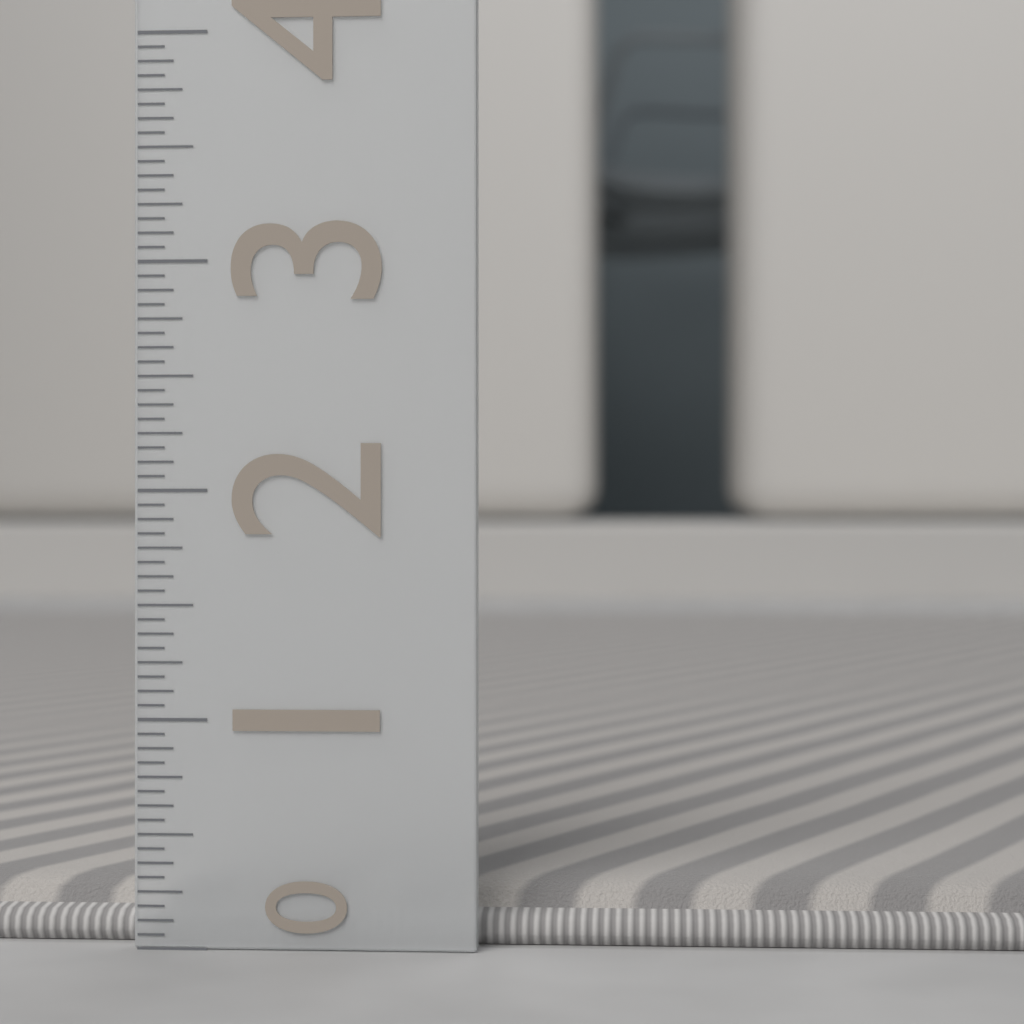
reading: 0.2500 (no unit)
